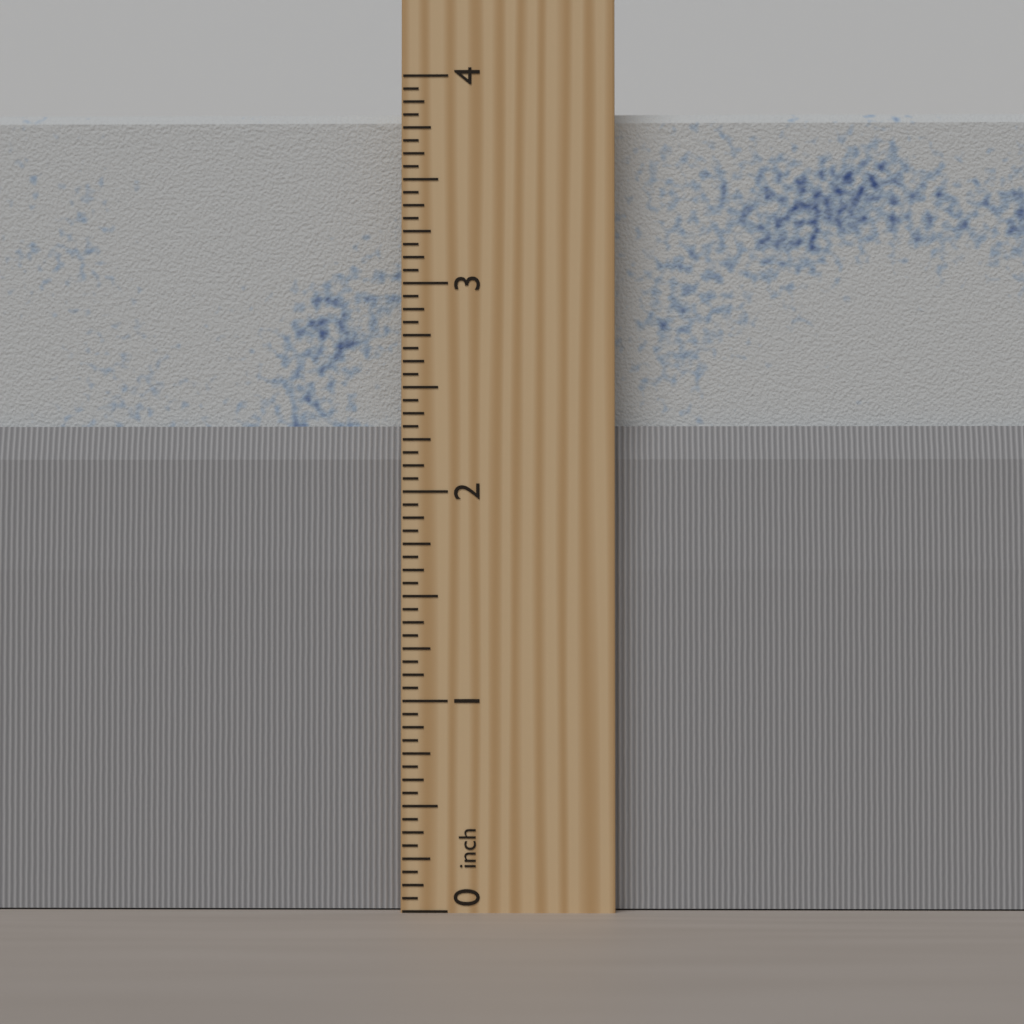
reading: 3.8750 inch
